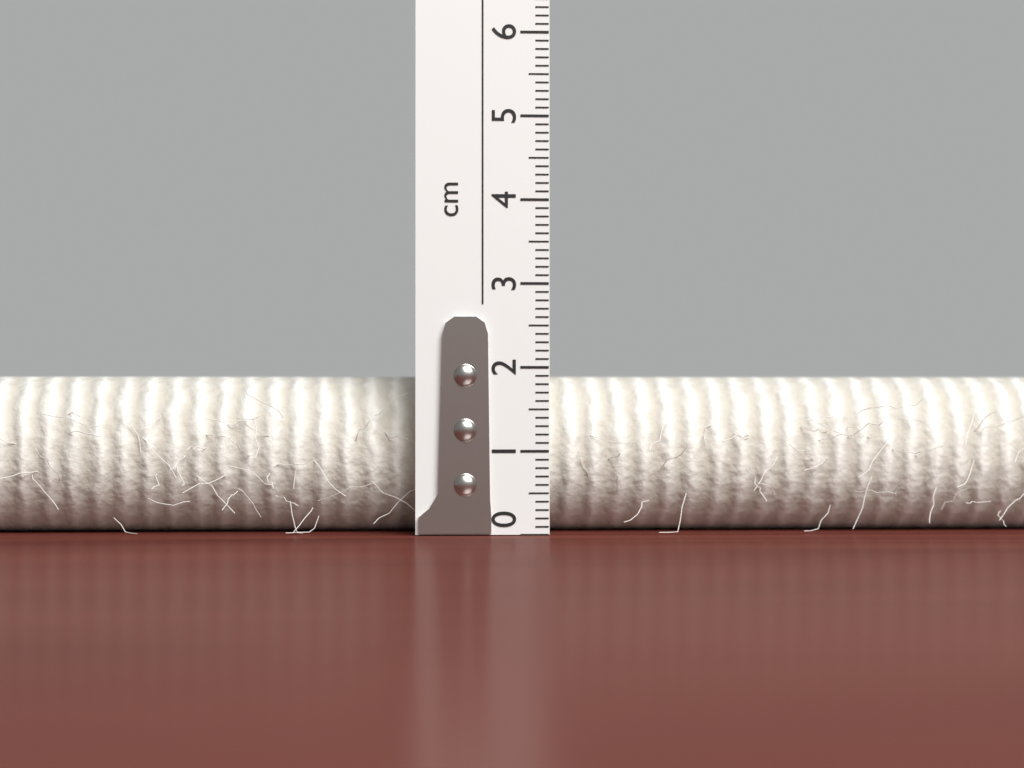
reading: 1.9 cm
